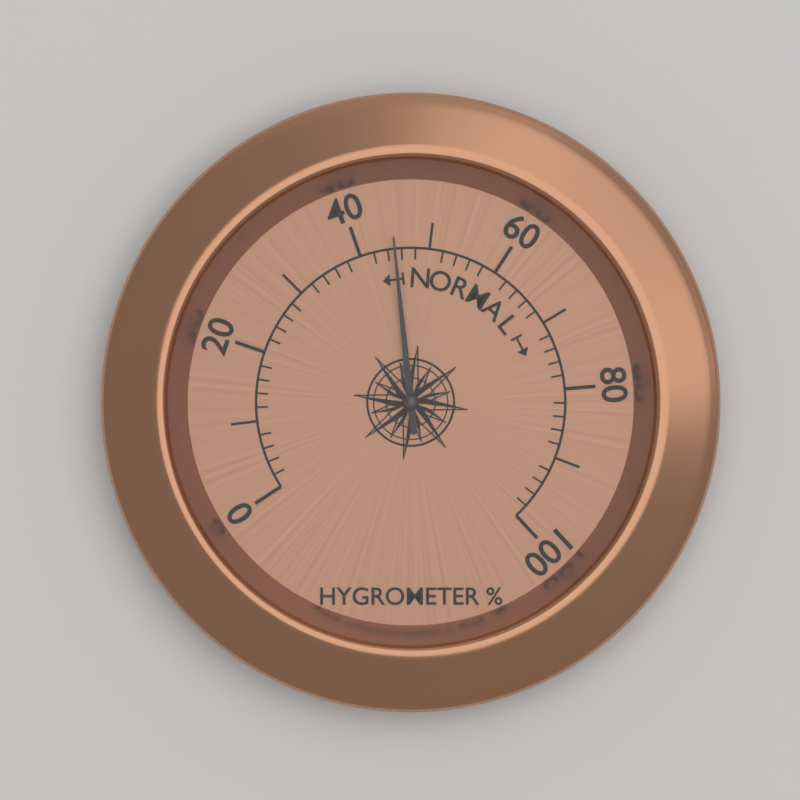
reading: 45 %
